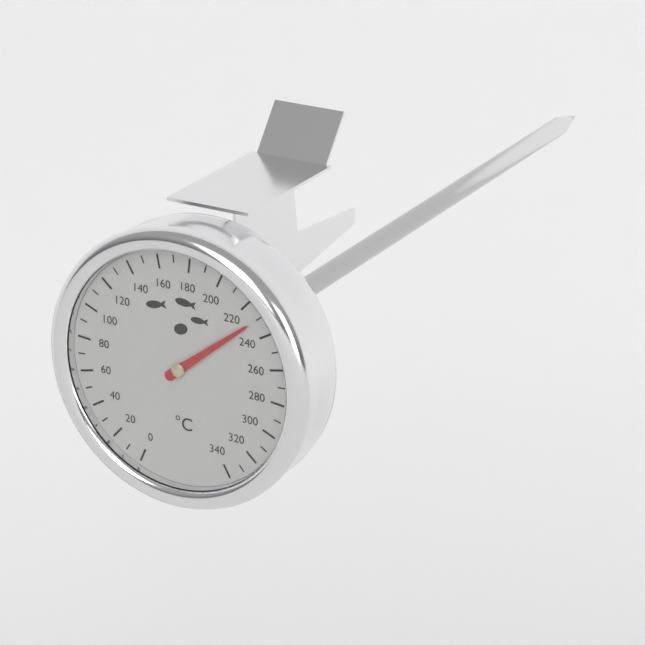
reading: 230 °C
